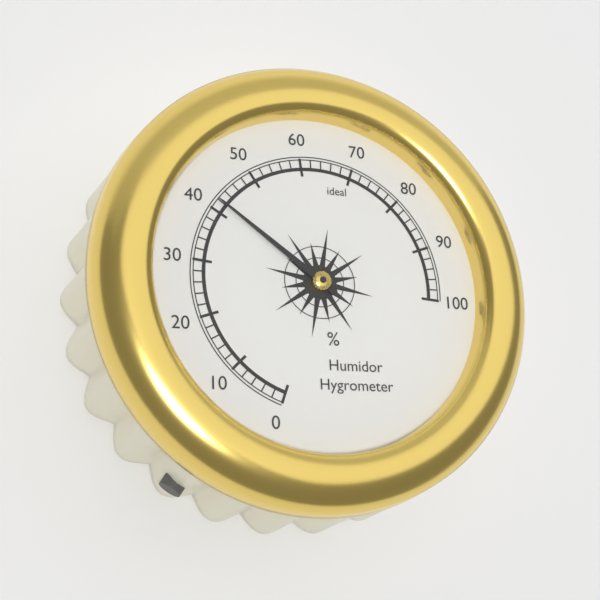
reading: 42 %
